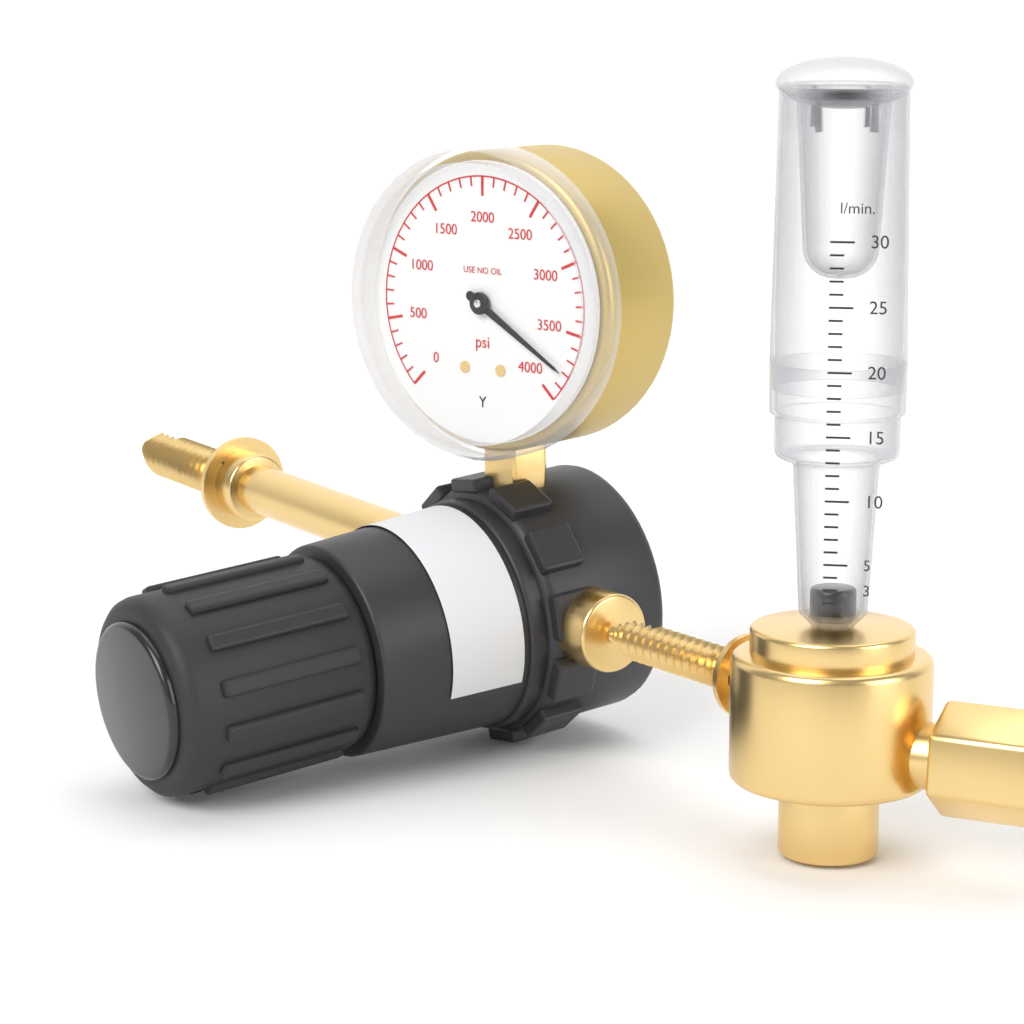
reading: 3800 psi
